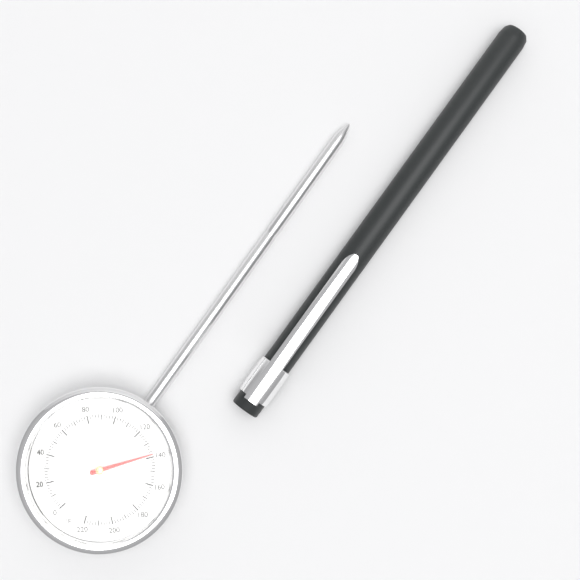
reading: 138 °F
